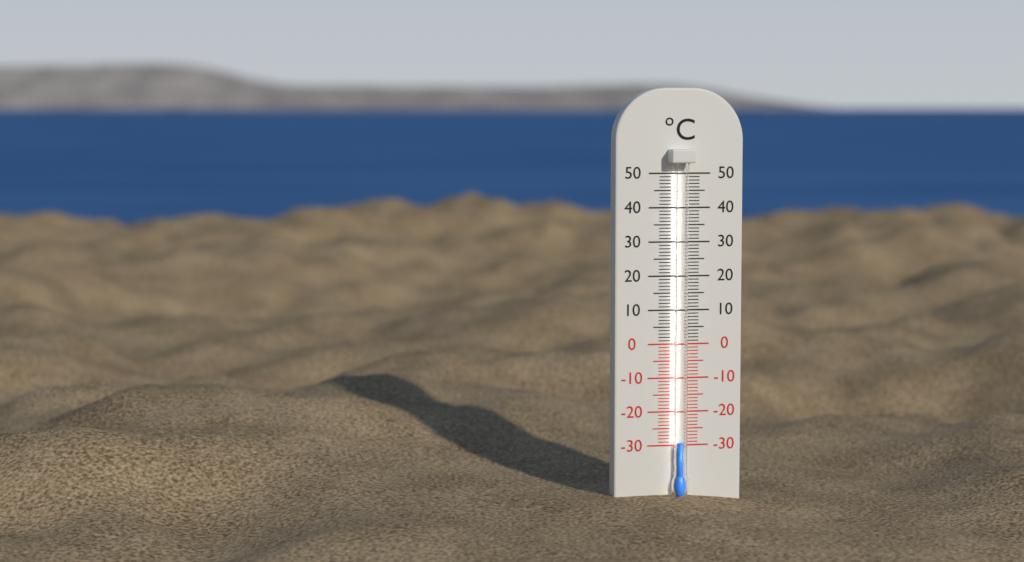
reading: -29 °C
